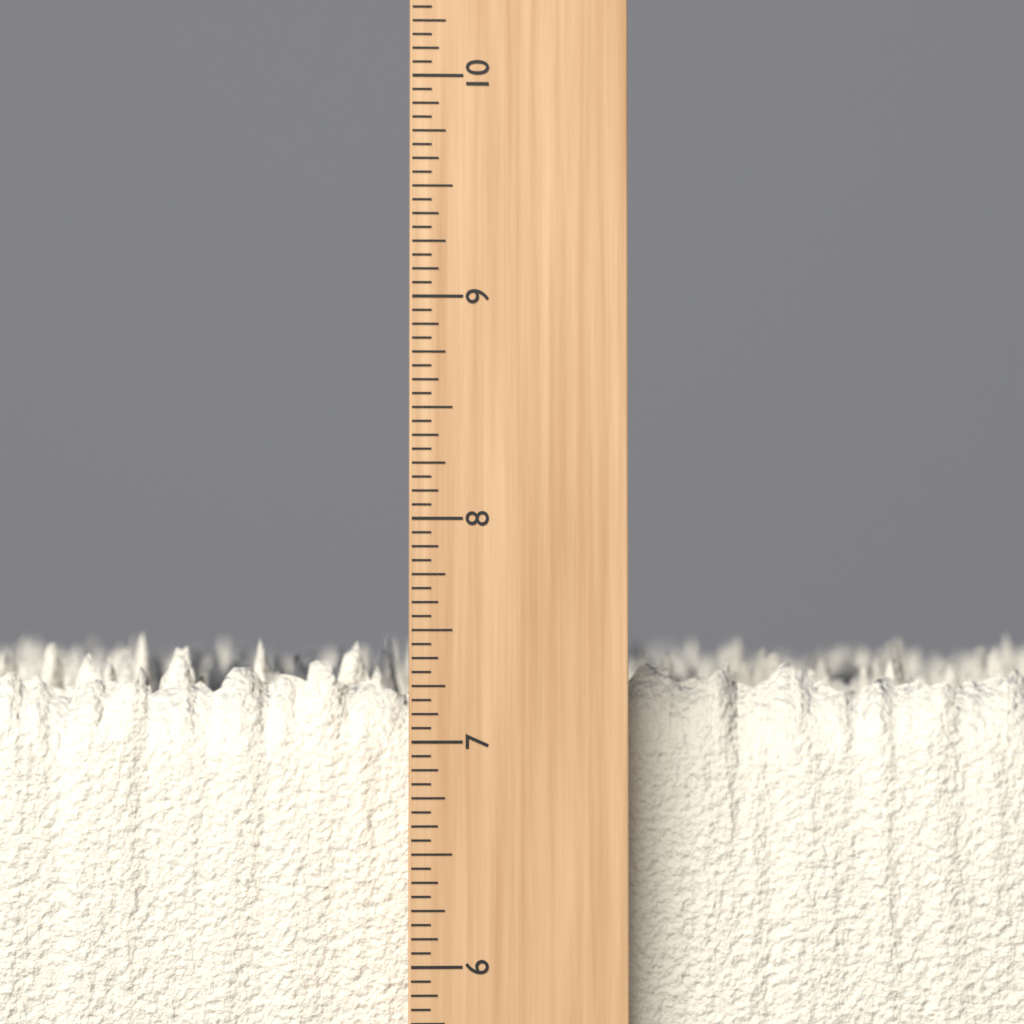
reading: 7.5000 inch
